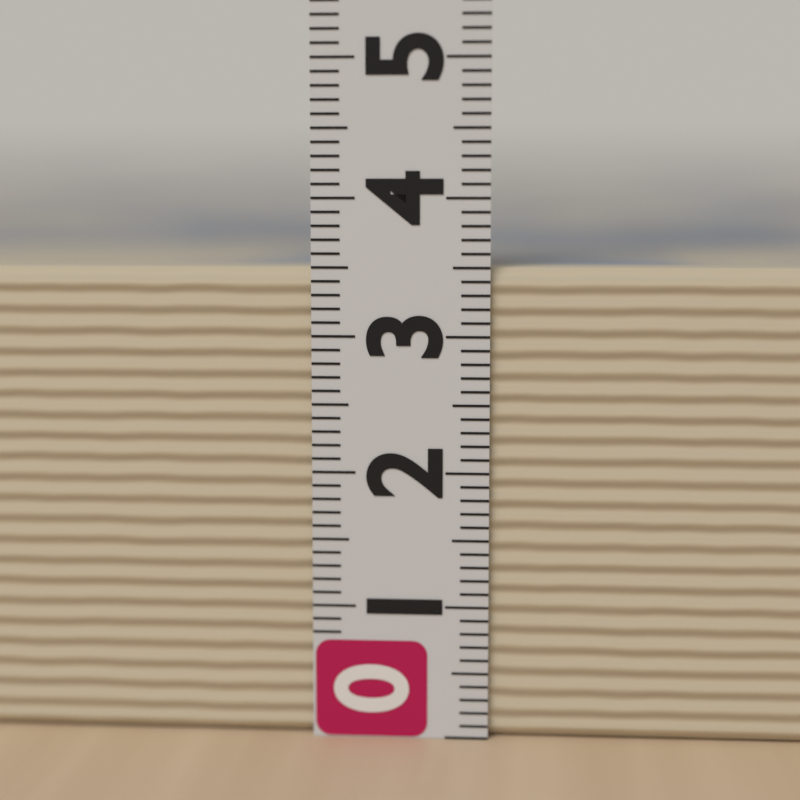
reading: 3.5 (no unit)
